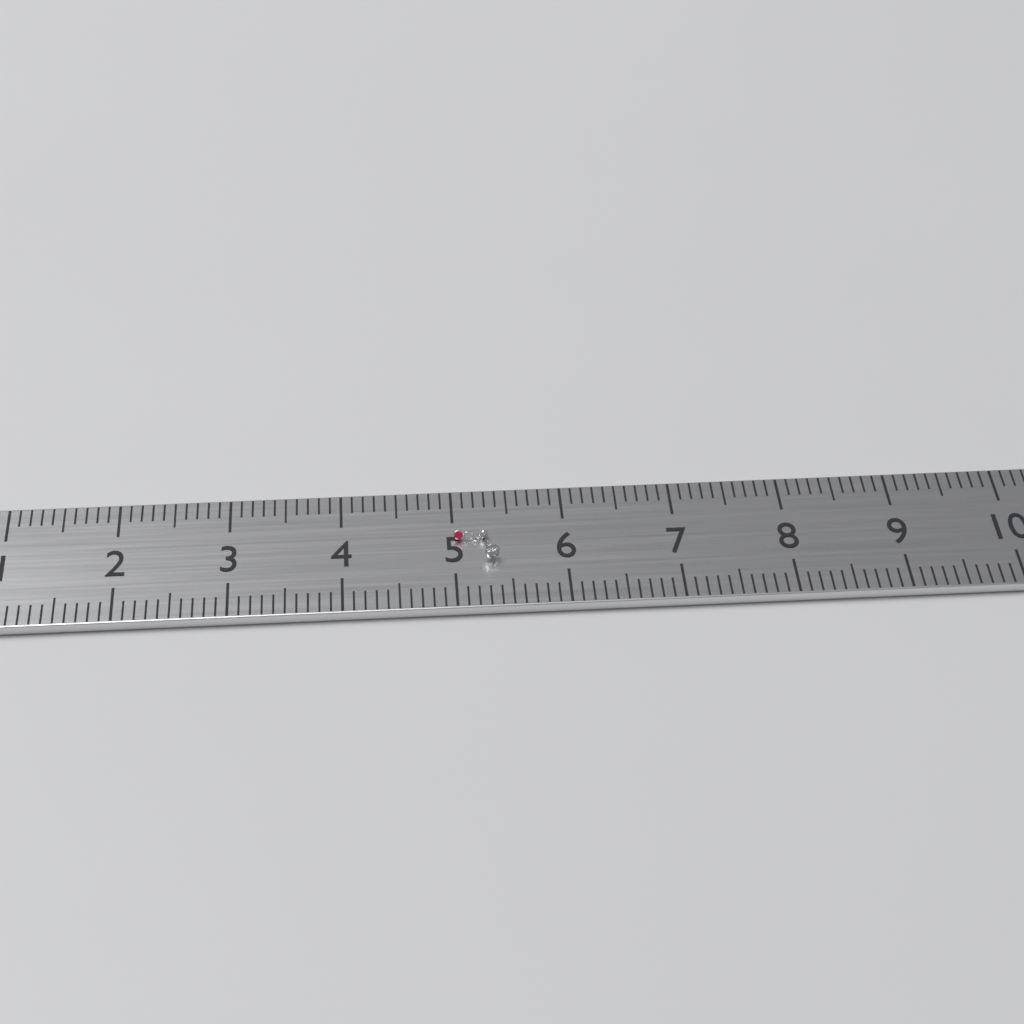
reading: 5.4 cm
